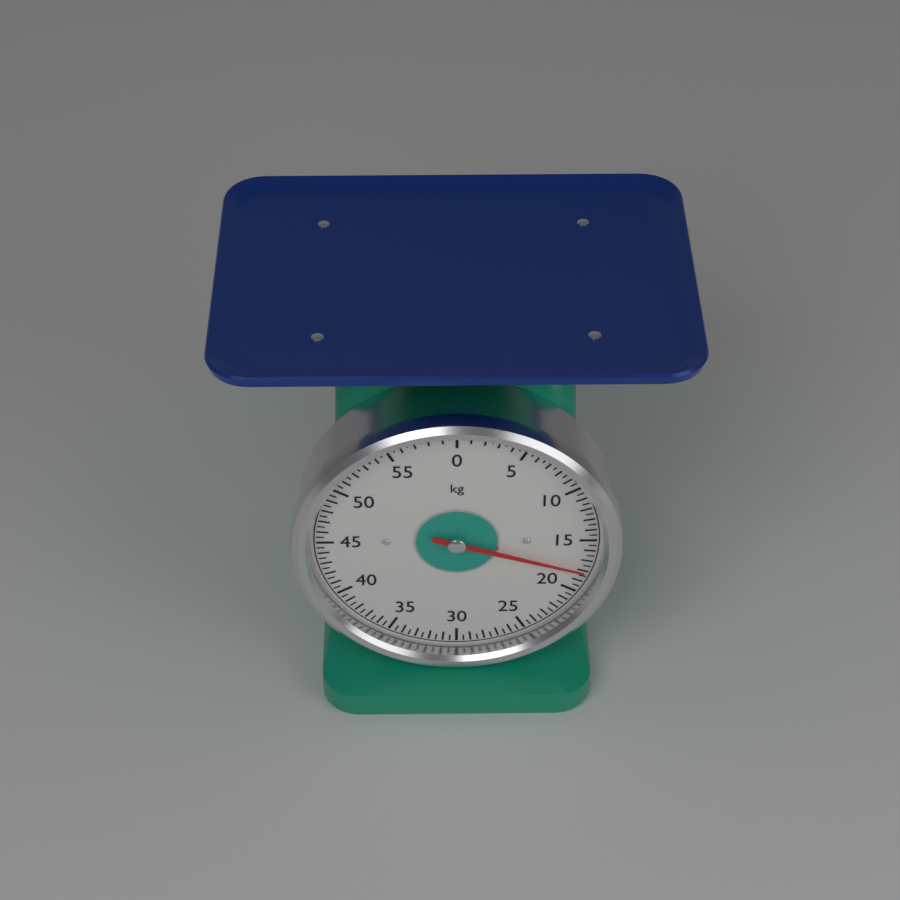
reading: 18.0 kg
